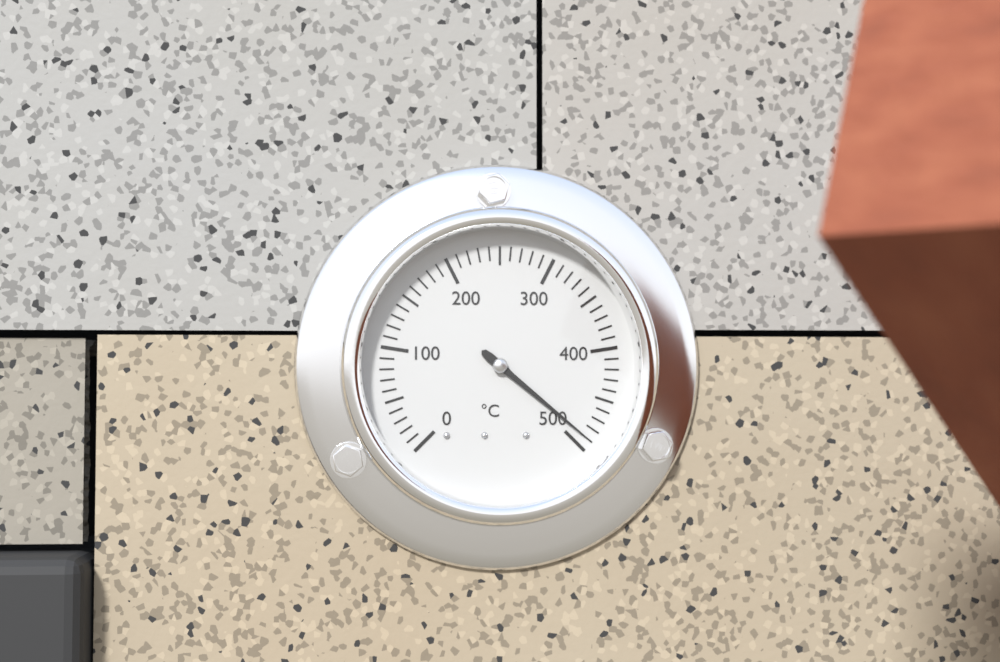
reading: 490 °C
